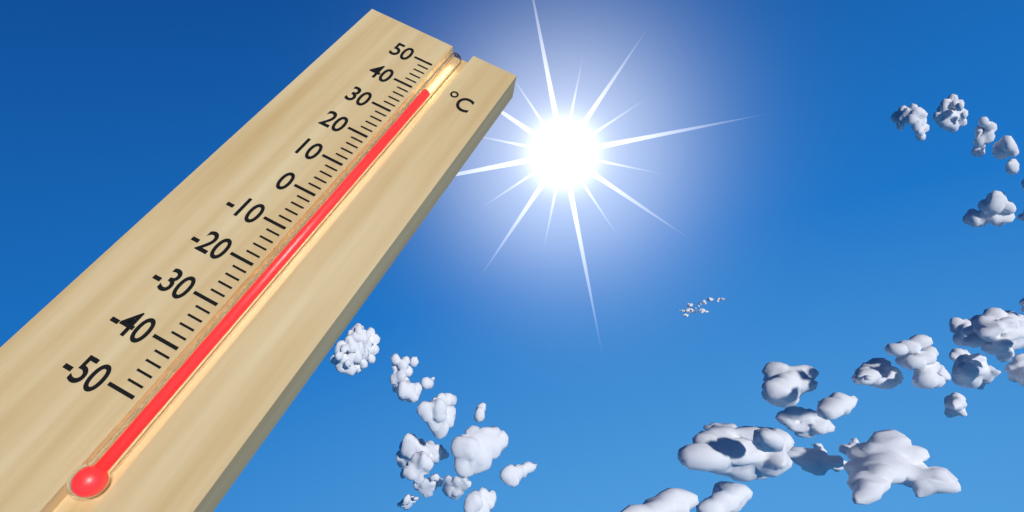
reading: 40 °C
